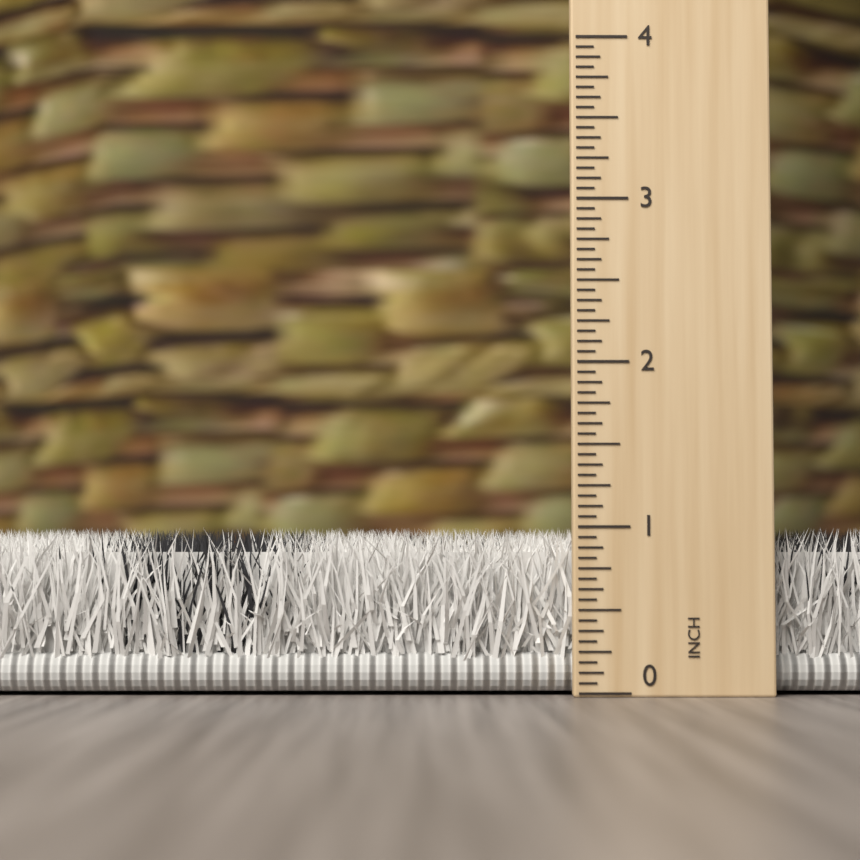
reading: 1.0000 inch
